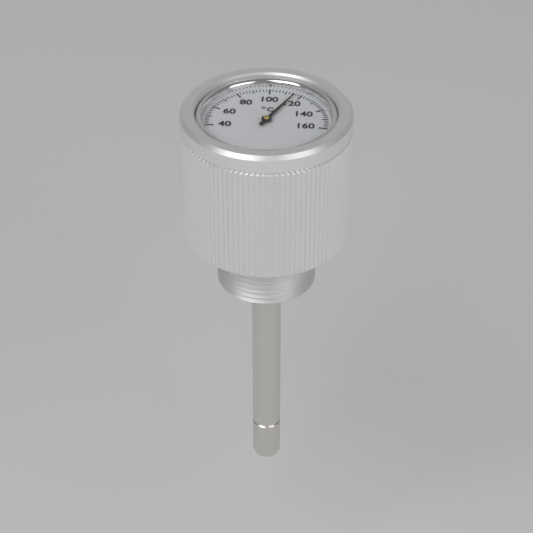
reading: 116 °C
